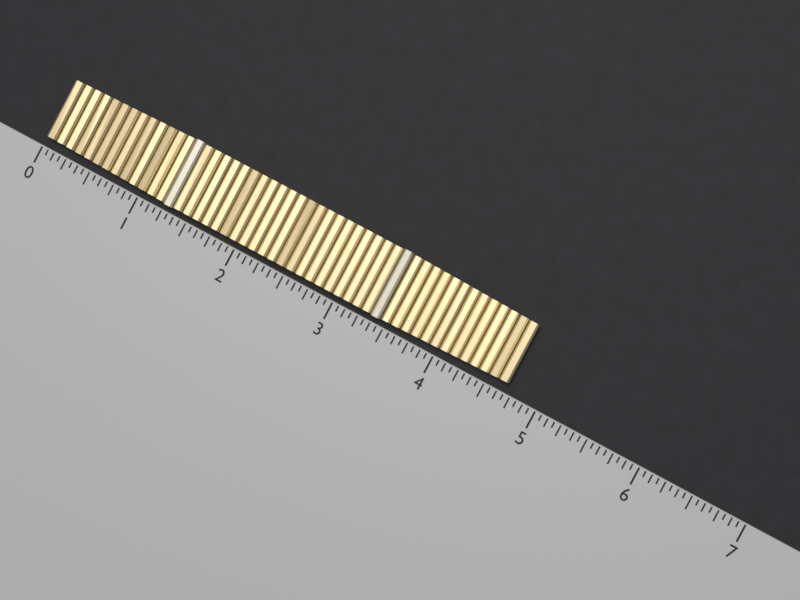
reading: 4.6875 (no unit)
